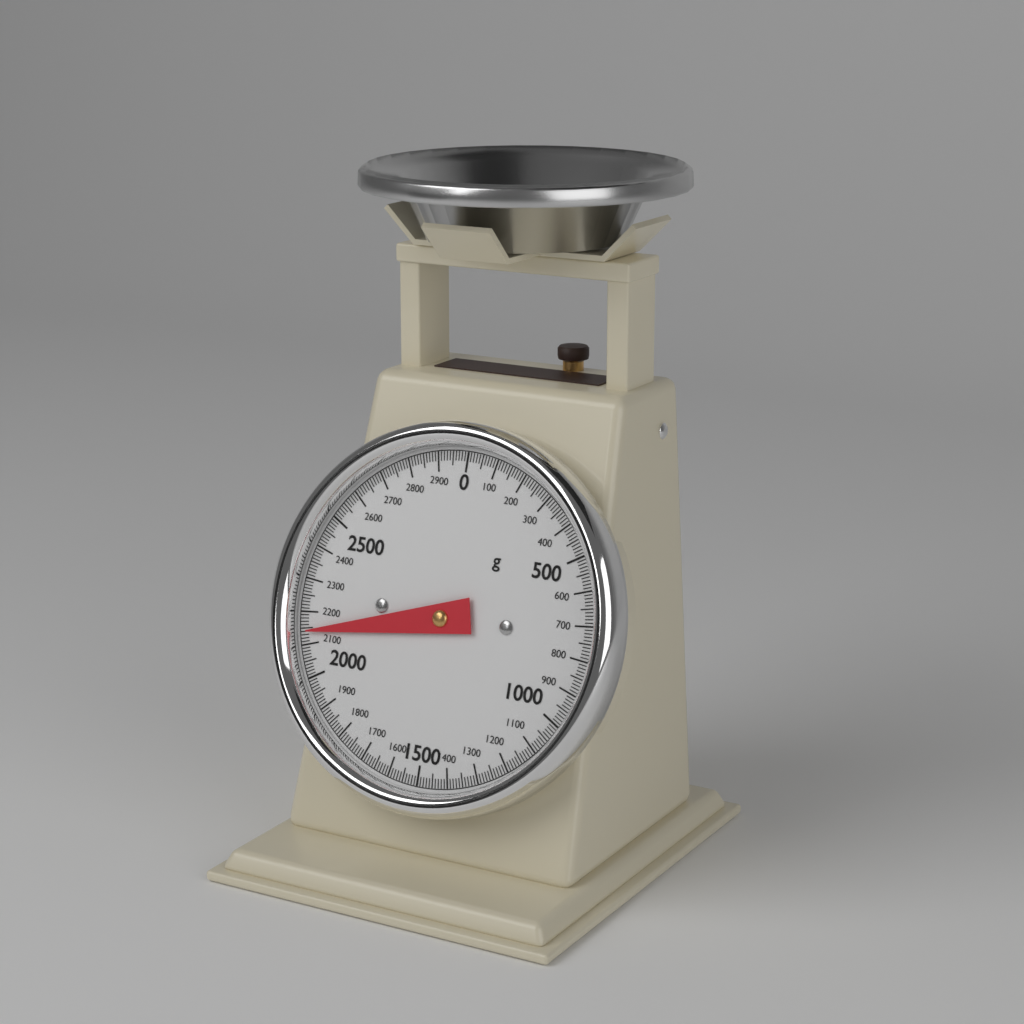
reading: 2140 g
